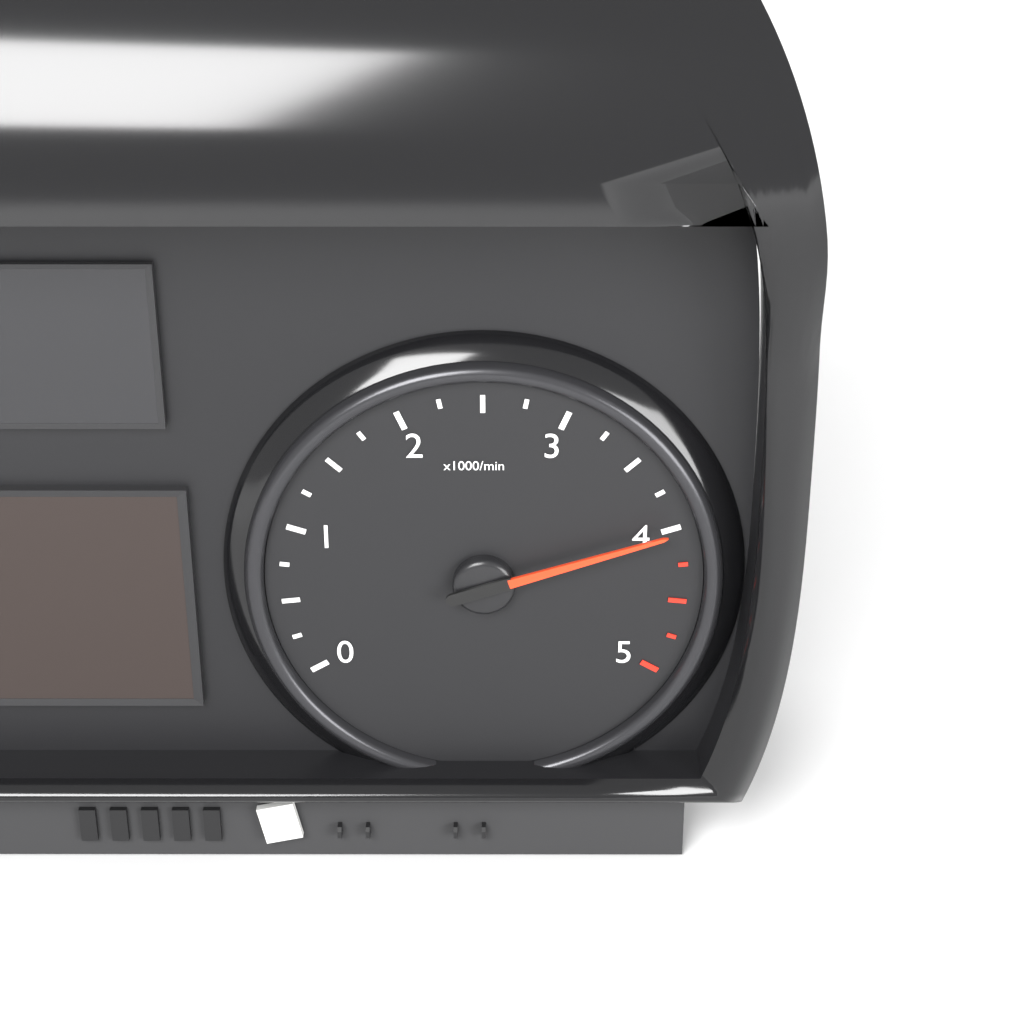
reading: 4.00 x1000/min
